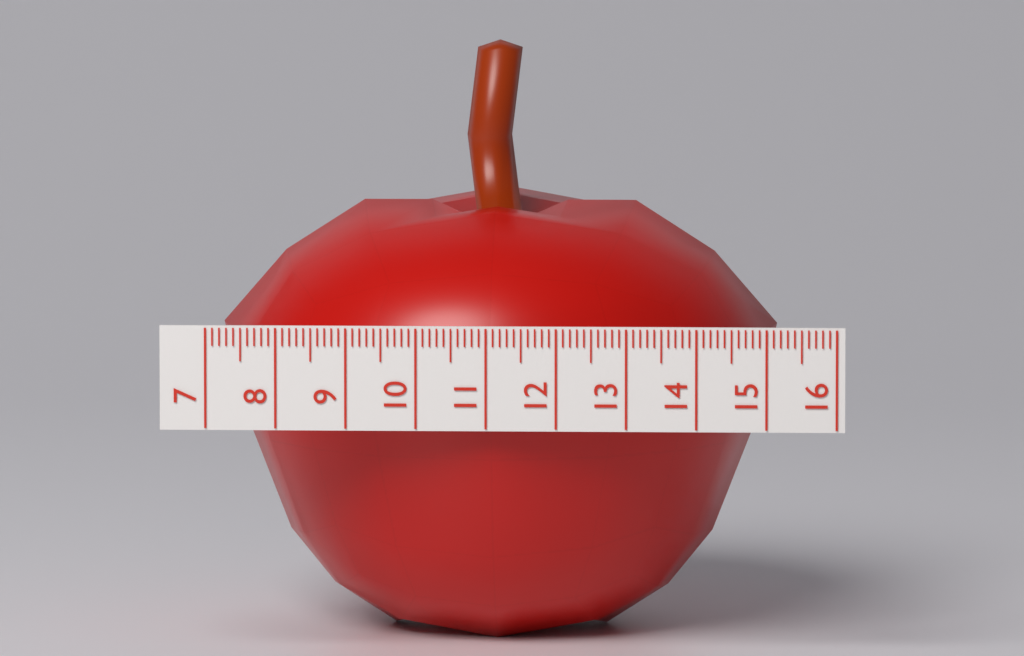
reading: 15.1 (no unit)
